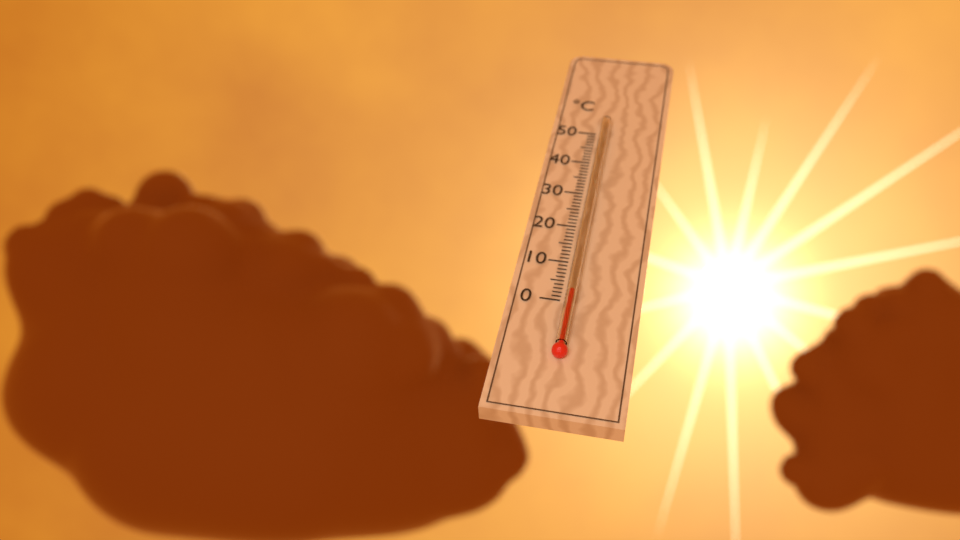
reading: 2 °C
